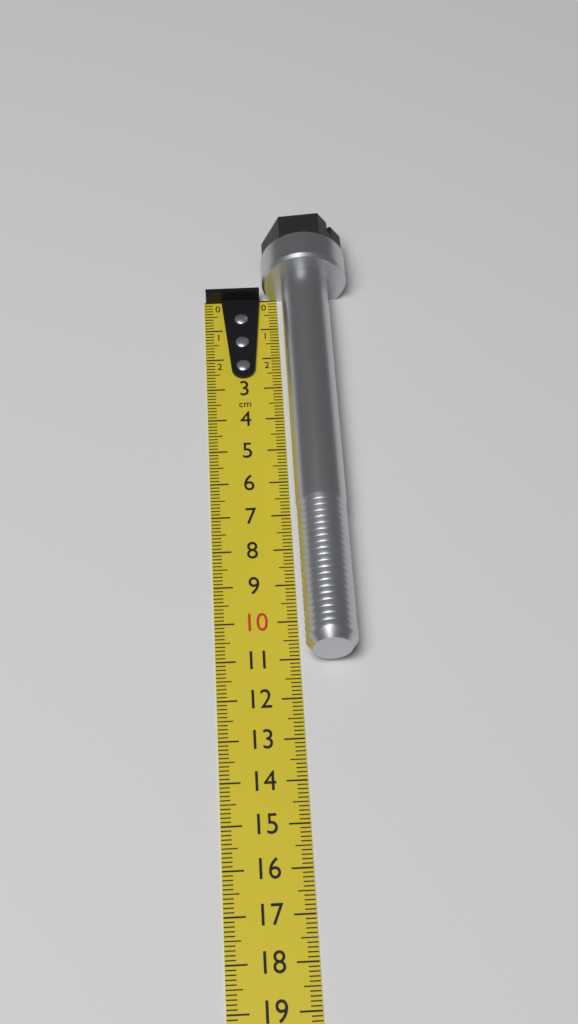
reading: 11.1 cm
